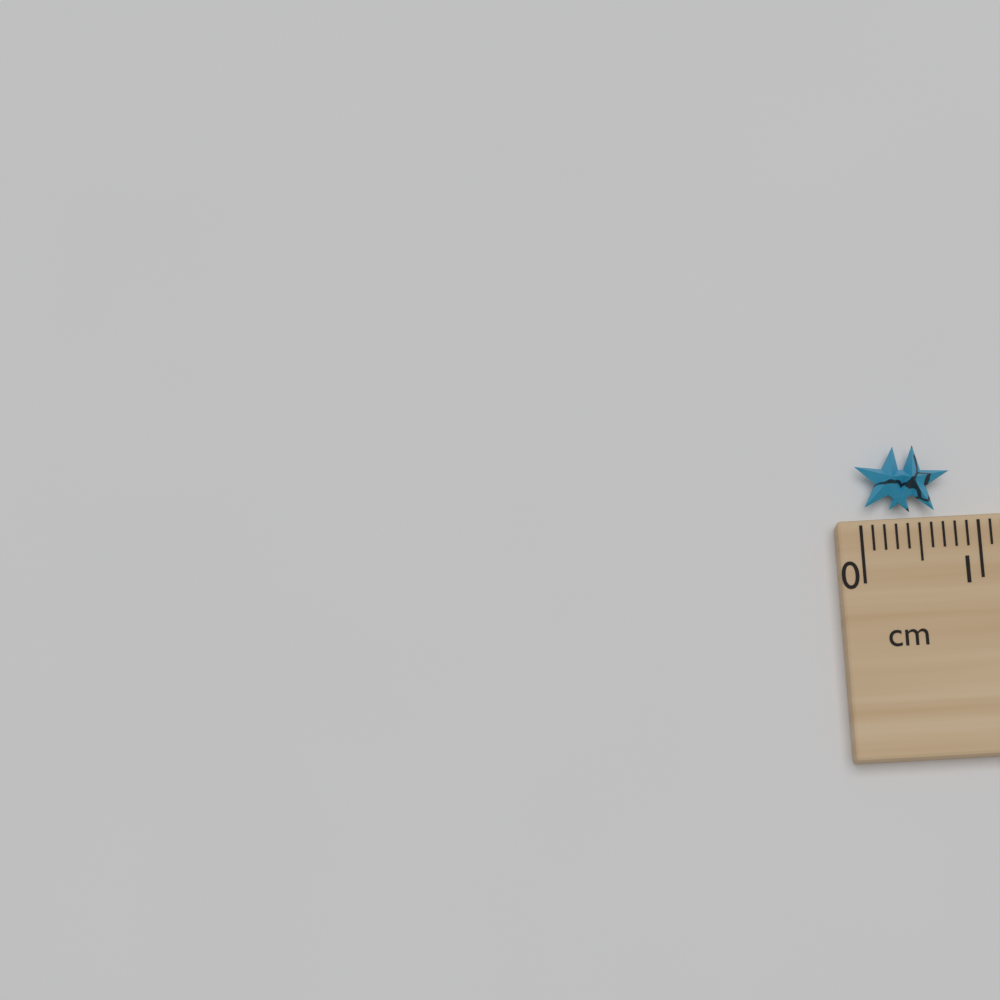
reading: 0.8 cm
